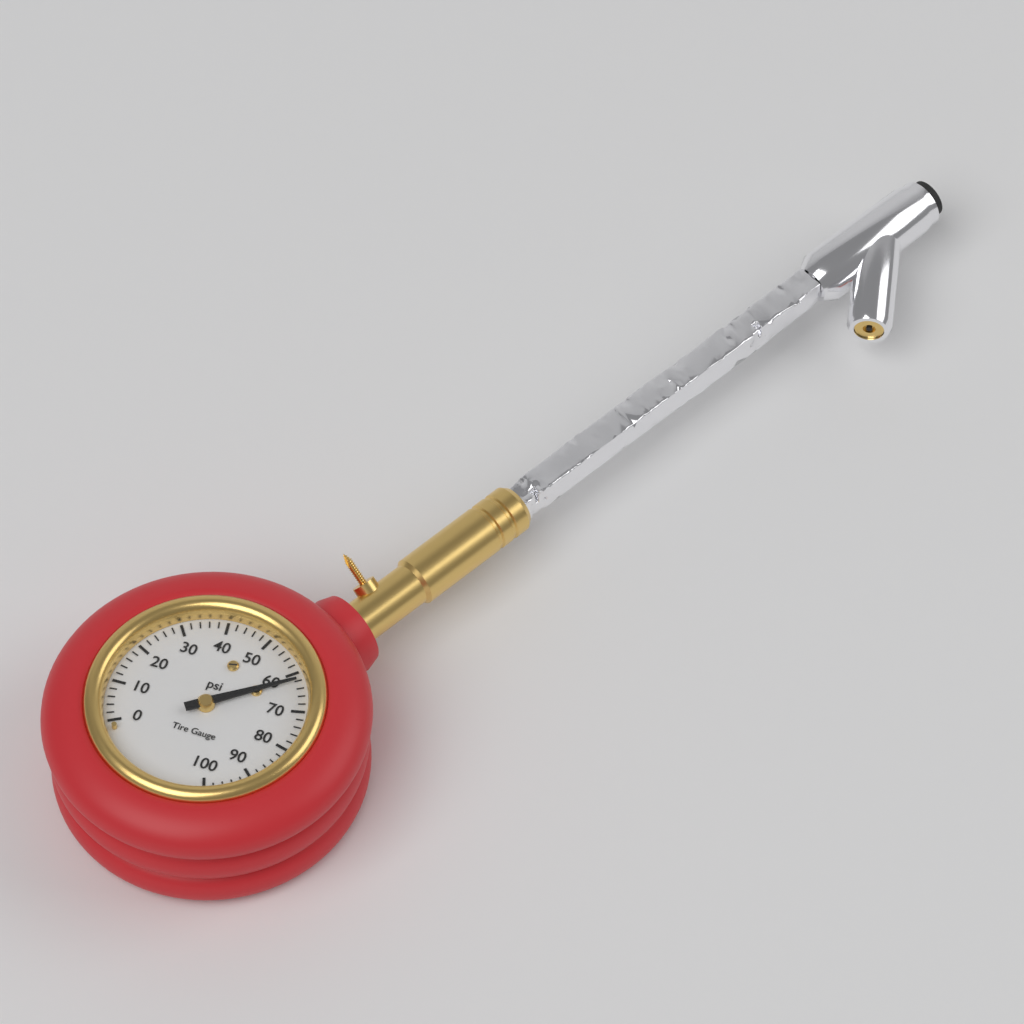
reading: 62 psi
